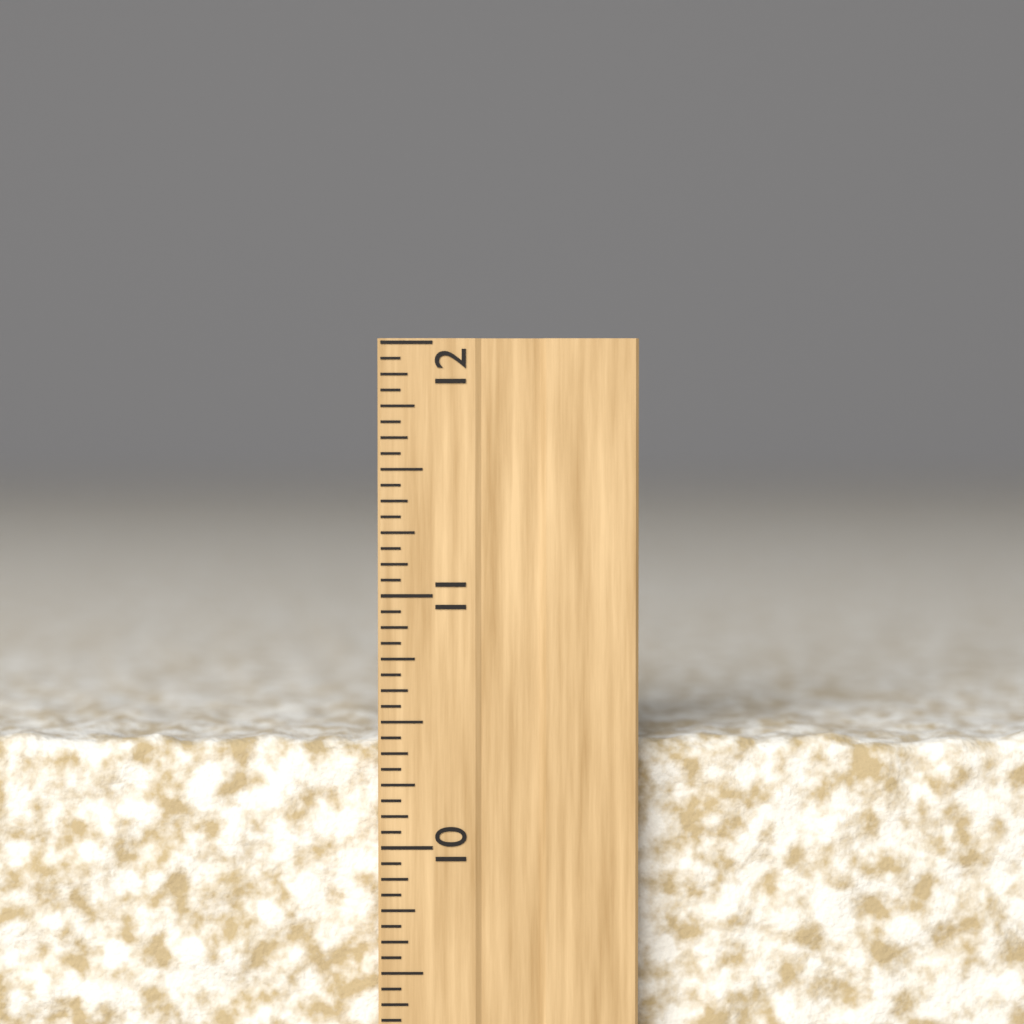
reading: 10.4375 inch
